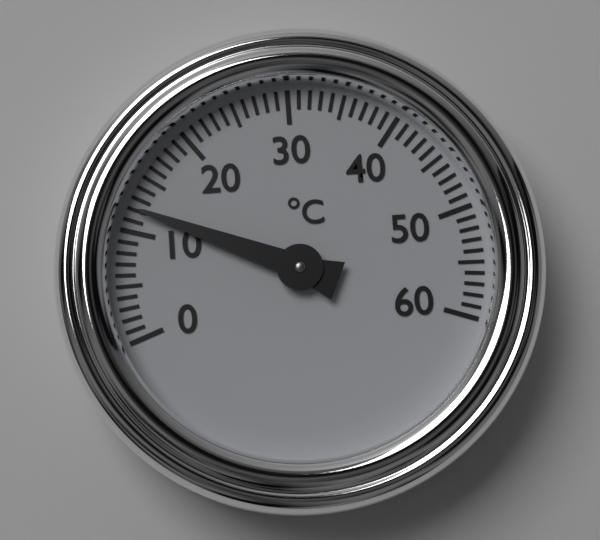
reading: 12 °C
